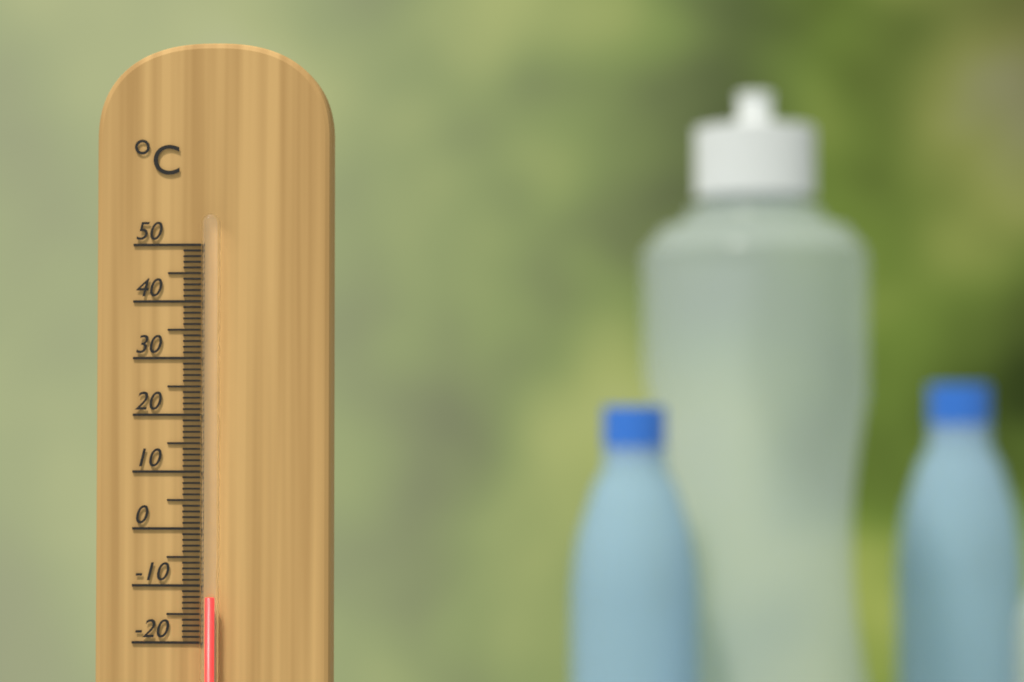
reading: -12 °C
